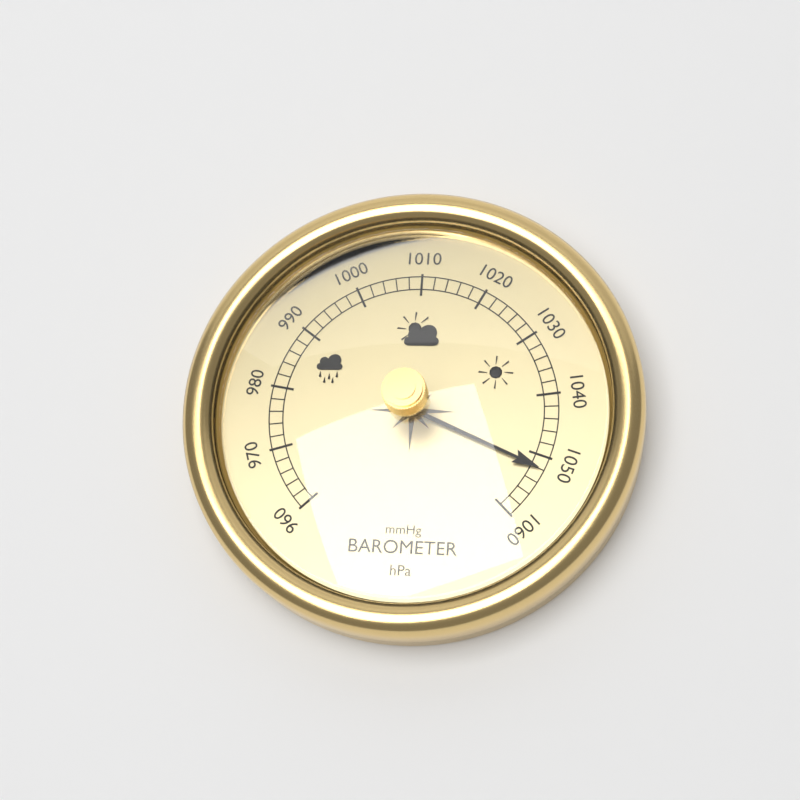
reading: 1052 hPa
